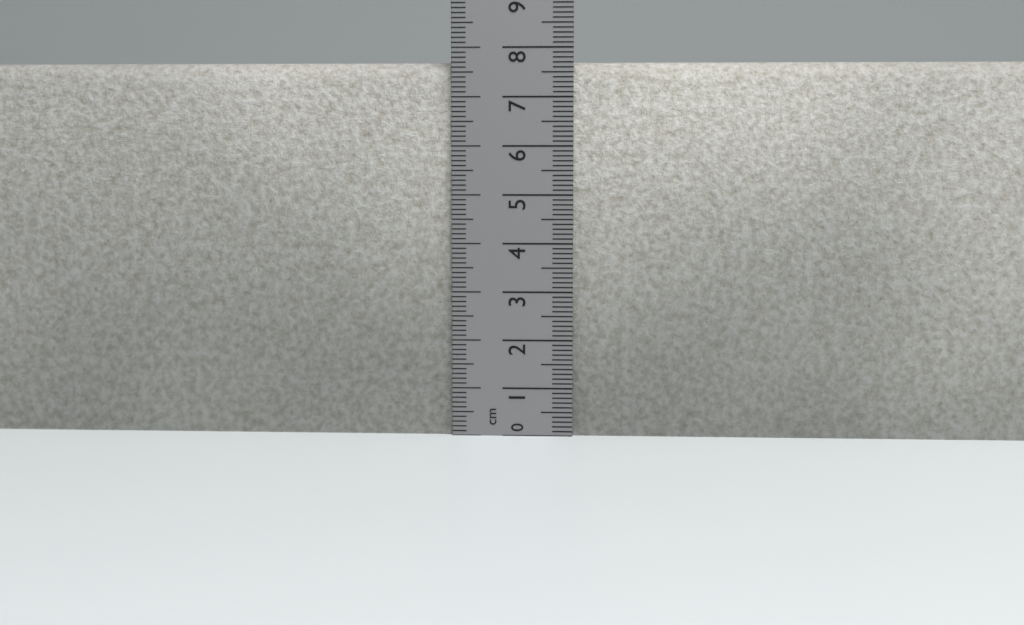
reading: 7.7 cm
